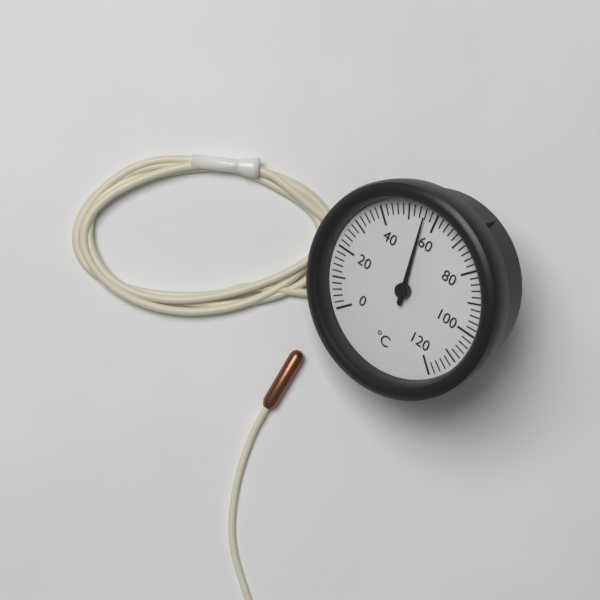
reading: 56 °C
